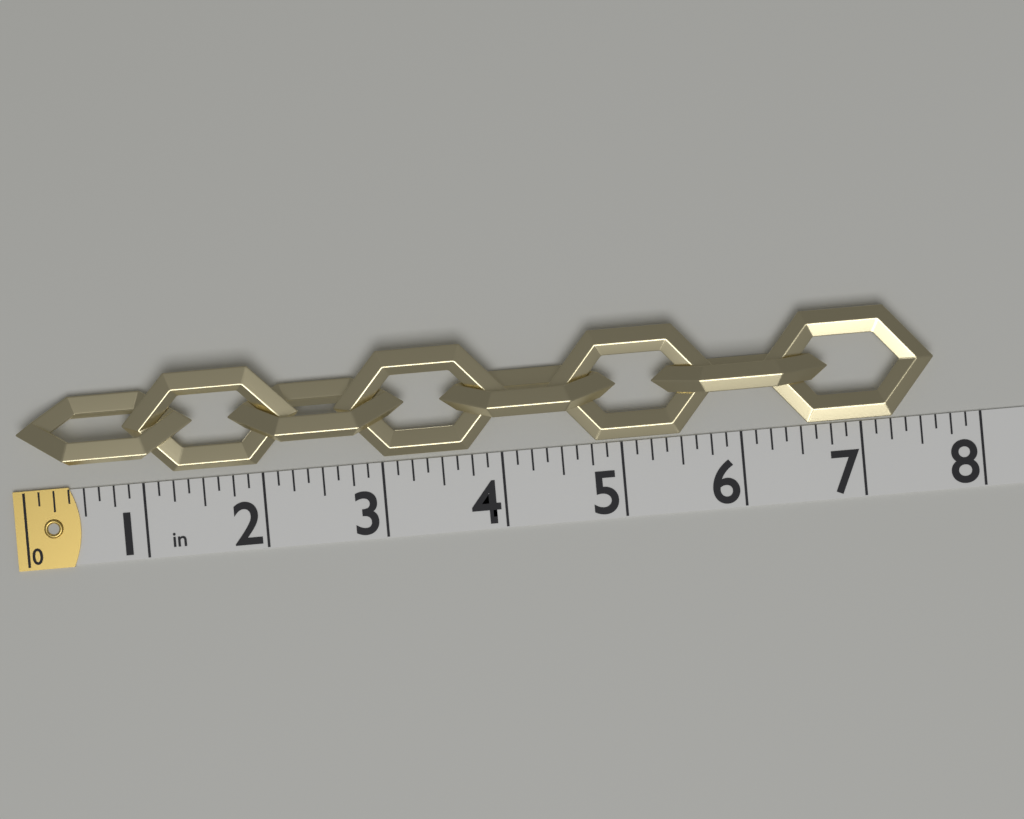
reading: 7.625 in
